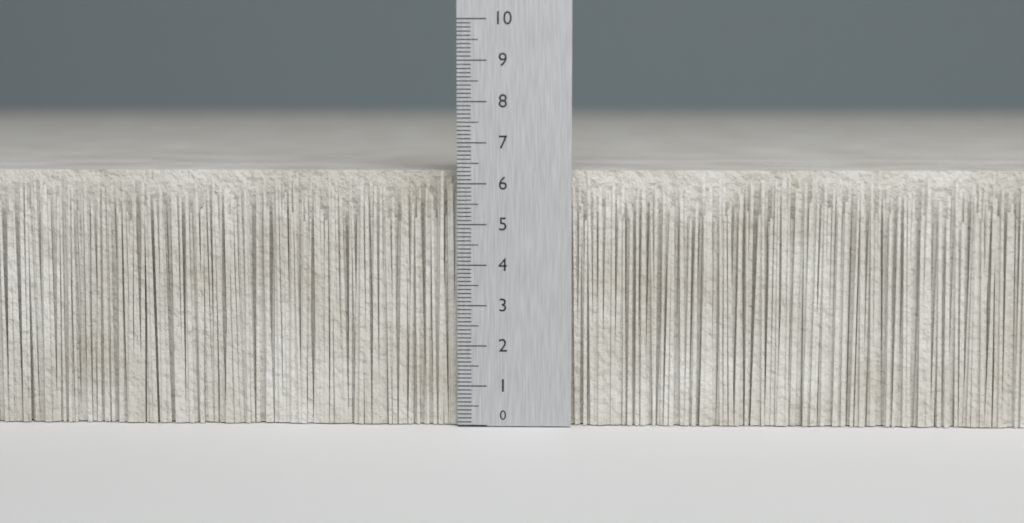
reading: 6.3 (no unit)
